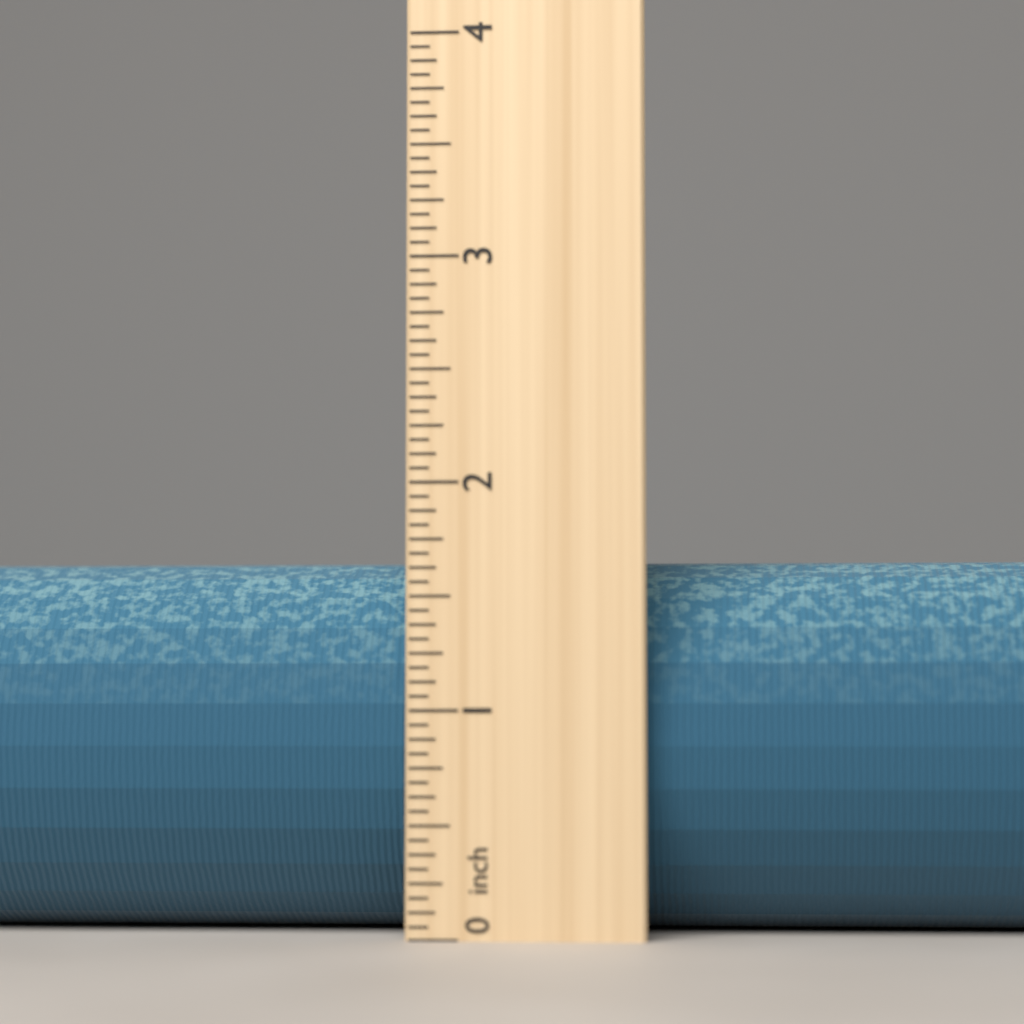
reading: 1.6875 inch
